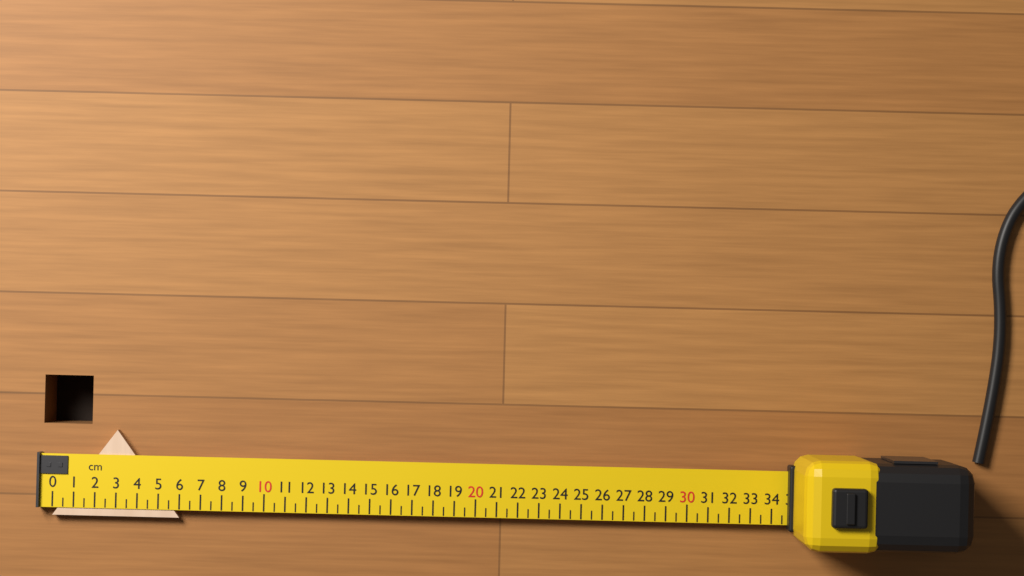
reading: 6.0 cm
